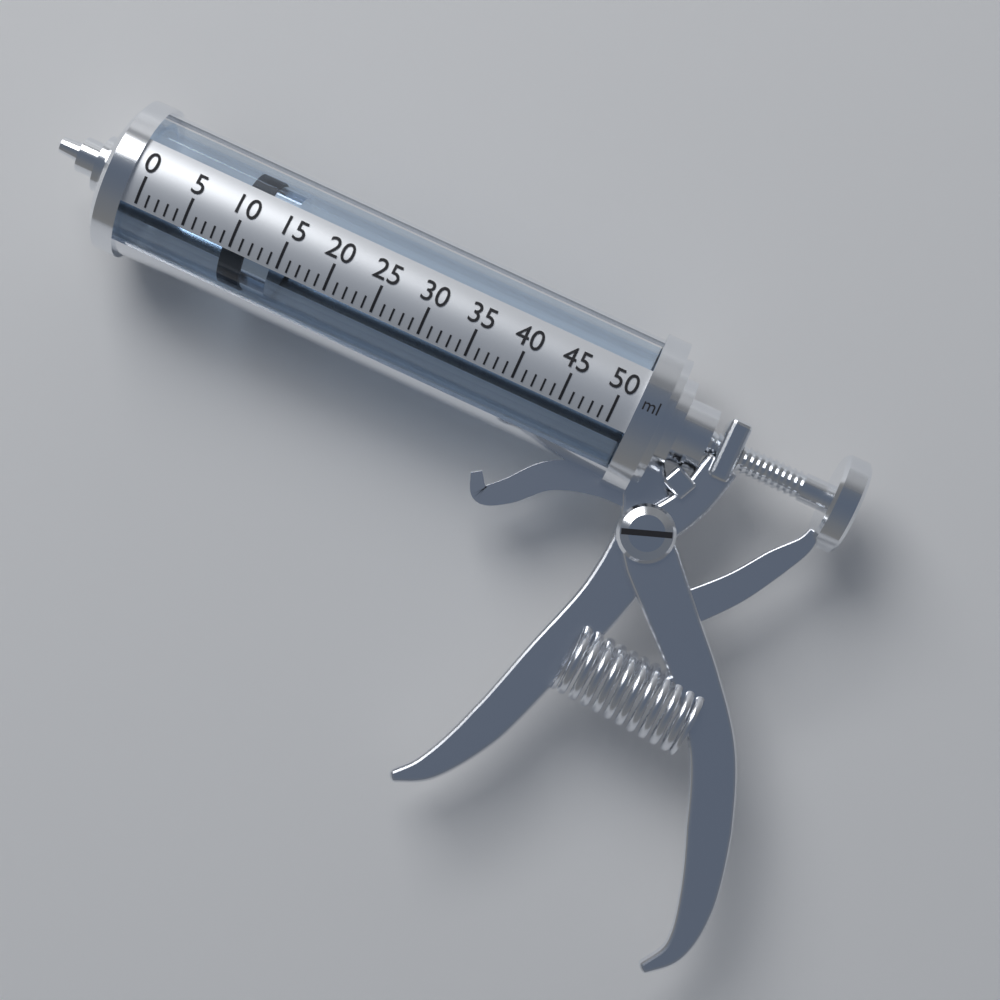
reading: 9 ml
